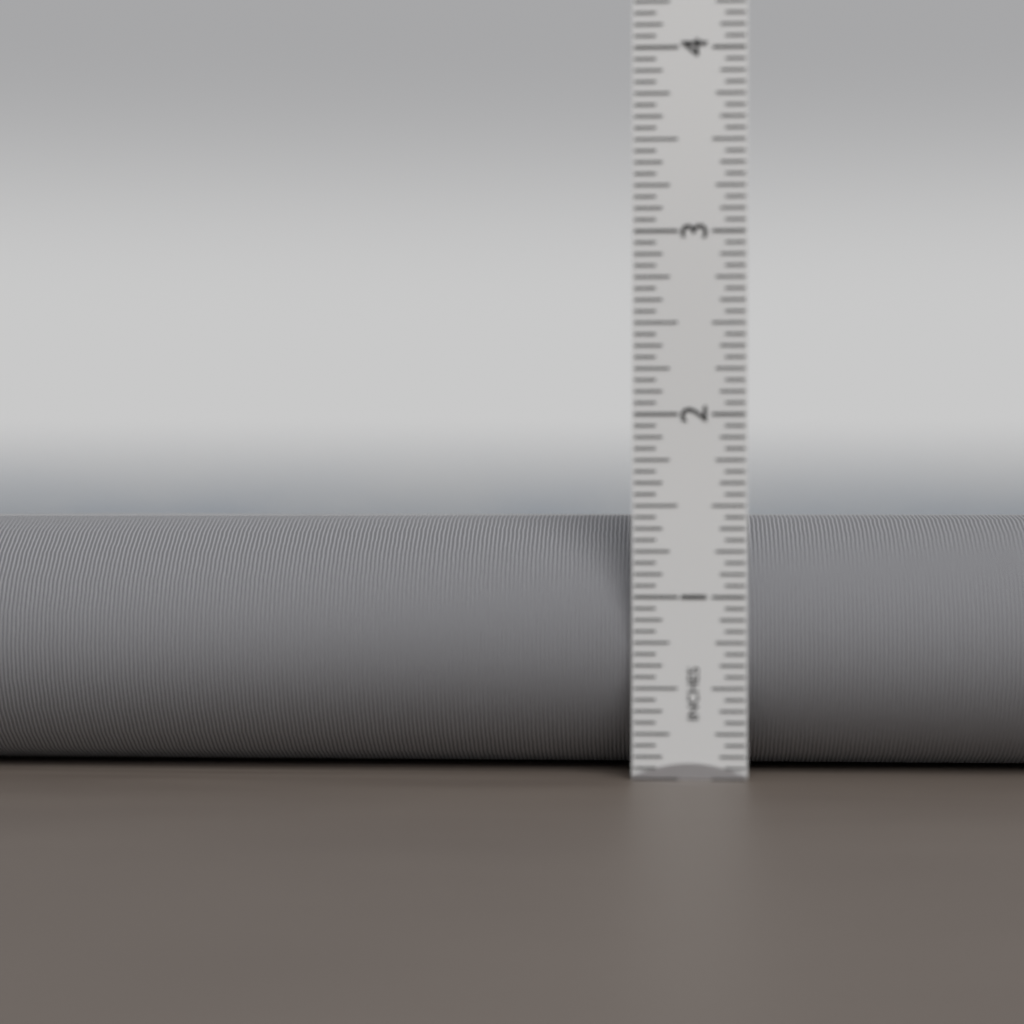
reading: 1.4375 in
